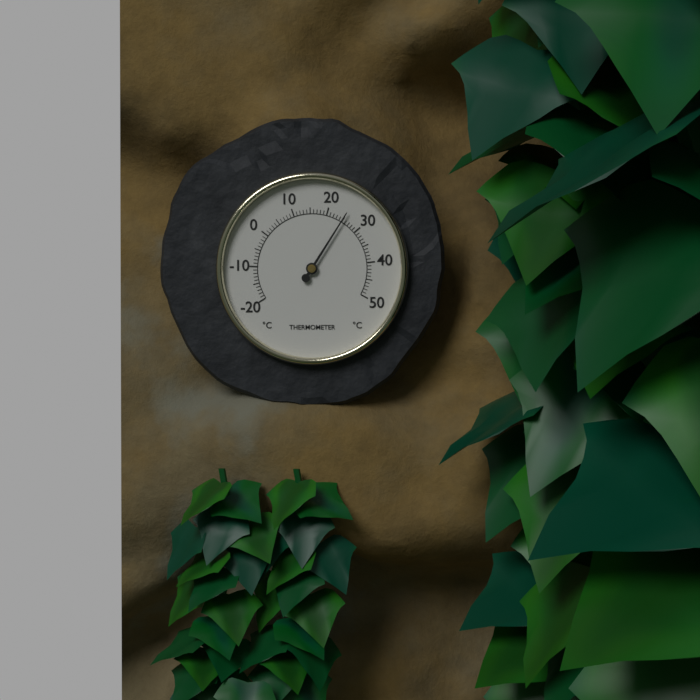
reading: 25 °C
